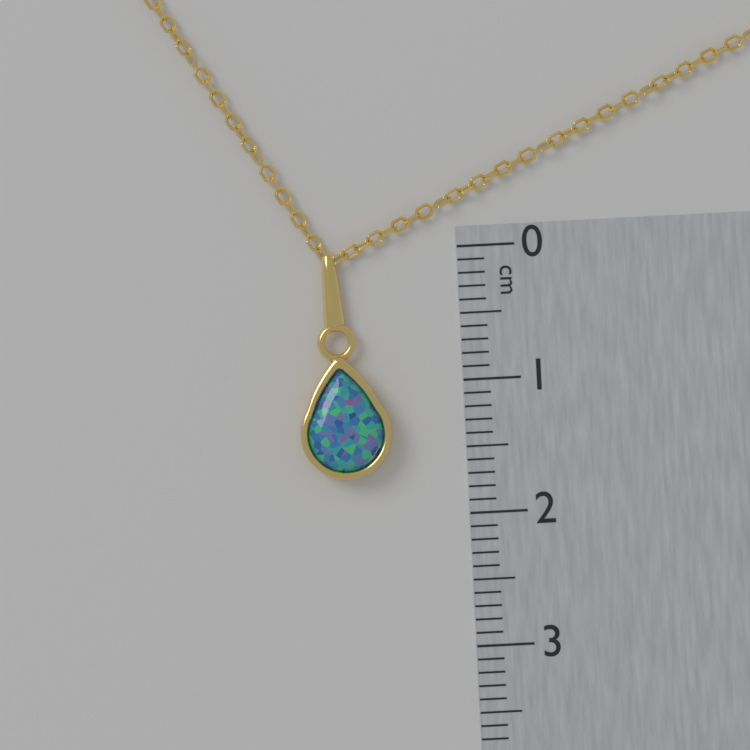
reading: 1.7 cm
